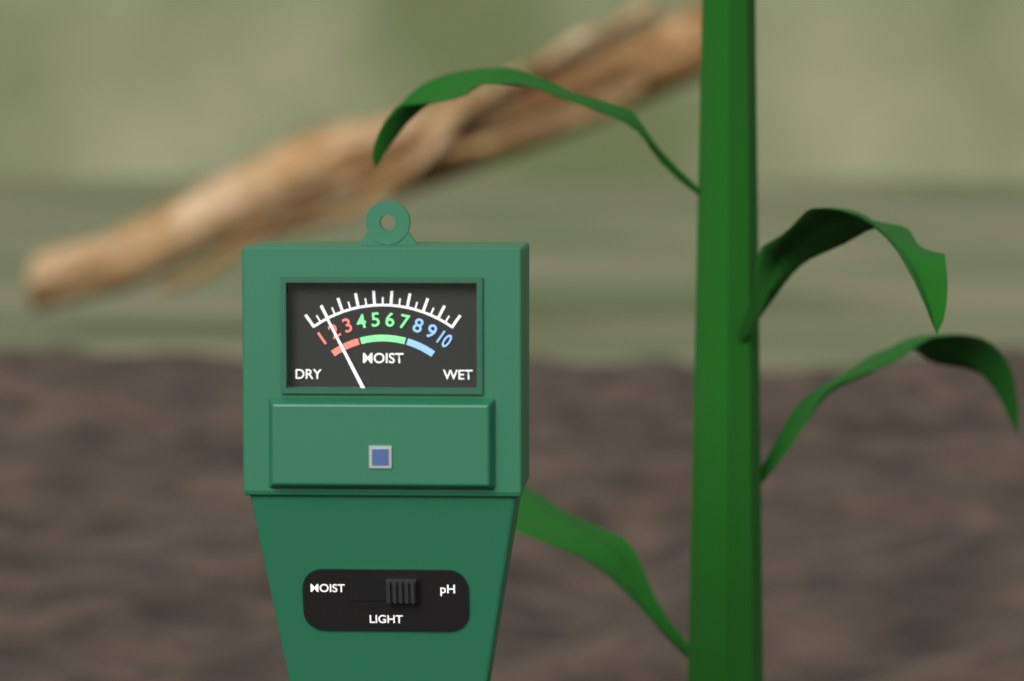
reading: 2.0 (no unit)
